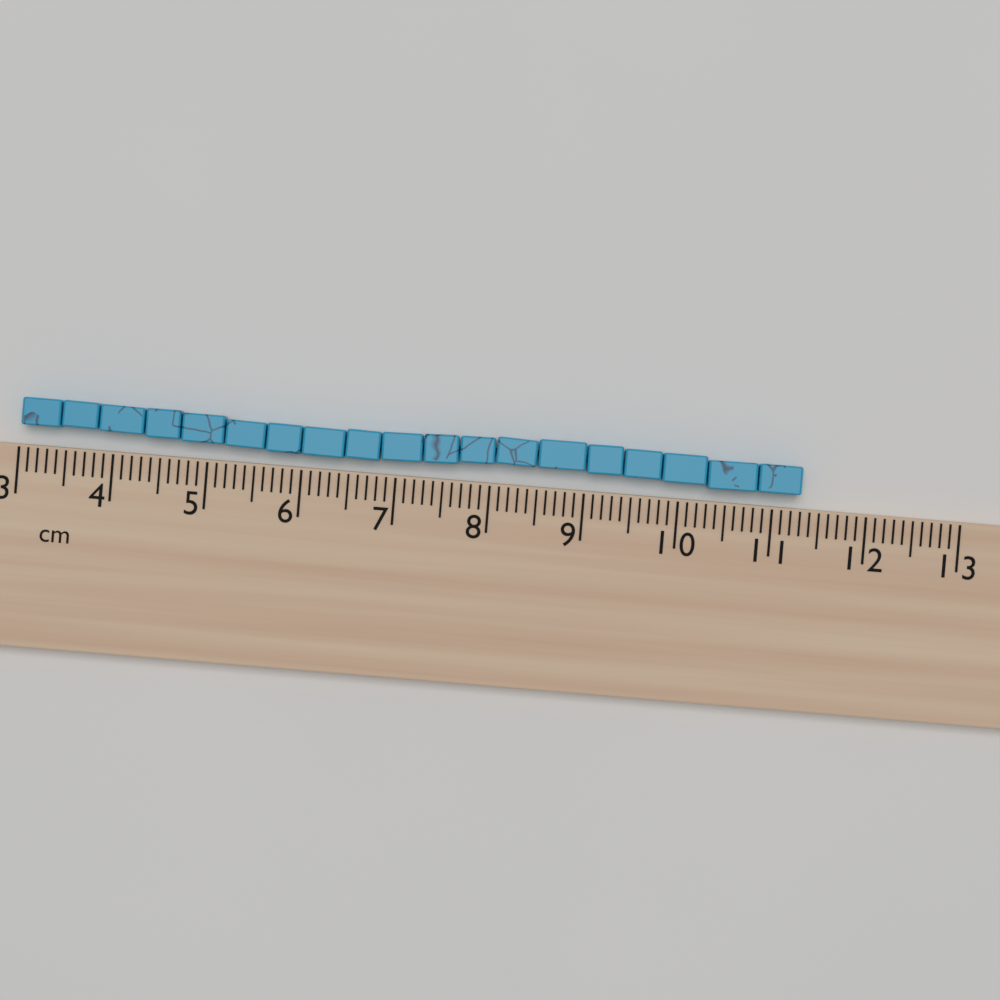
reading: 11.3 cm
